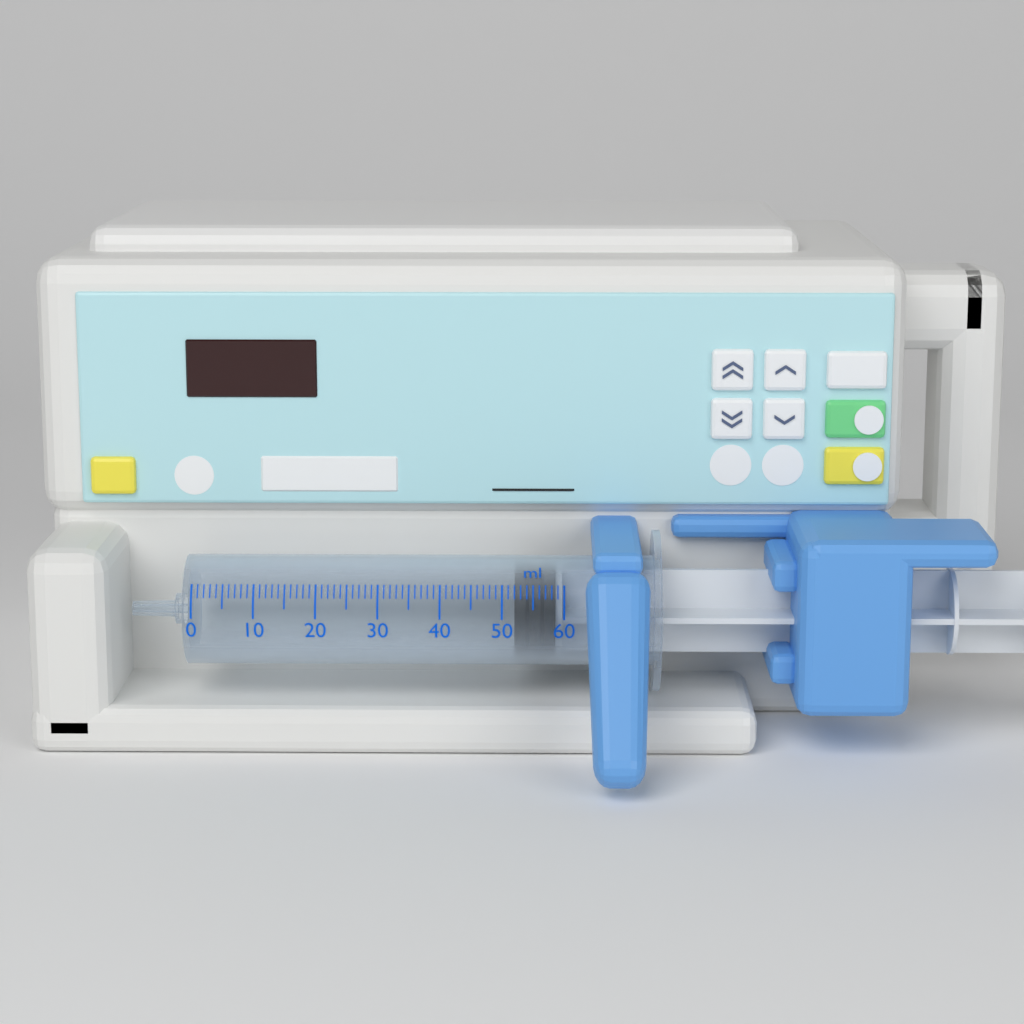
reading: 52 ml
